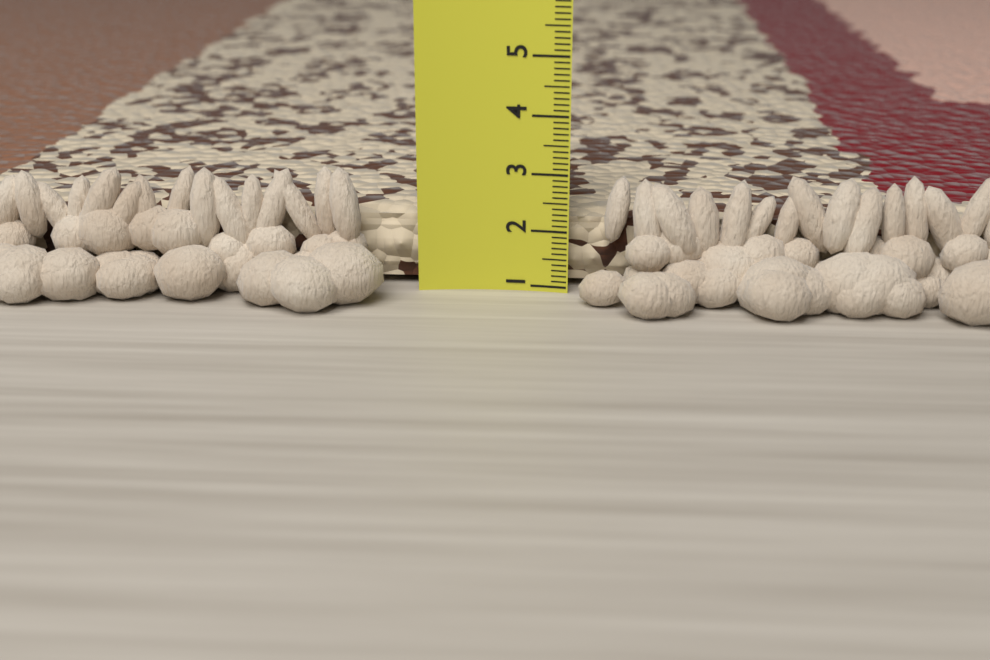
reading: 2.3 (no unit)
